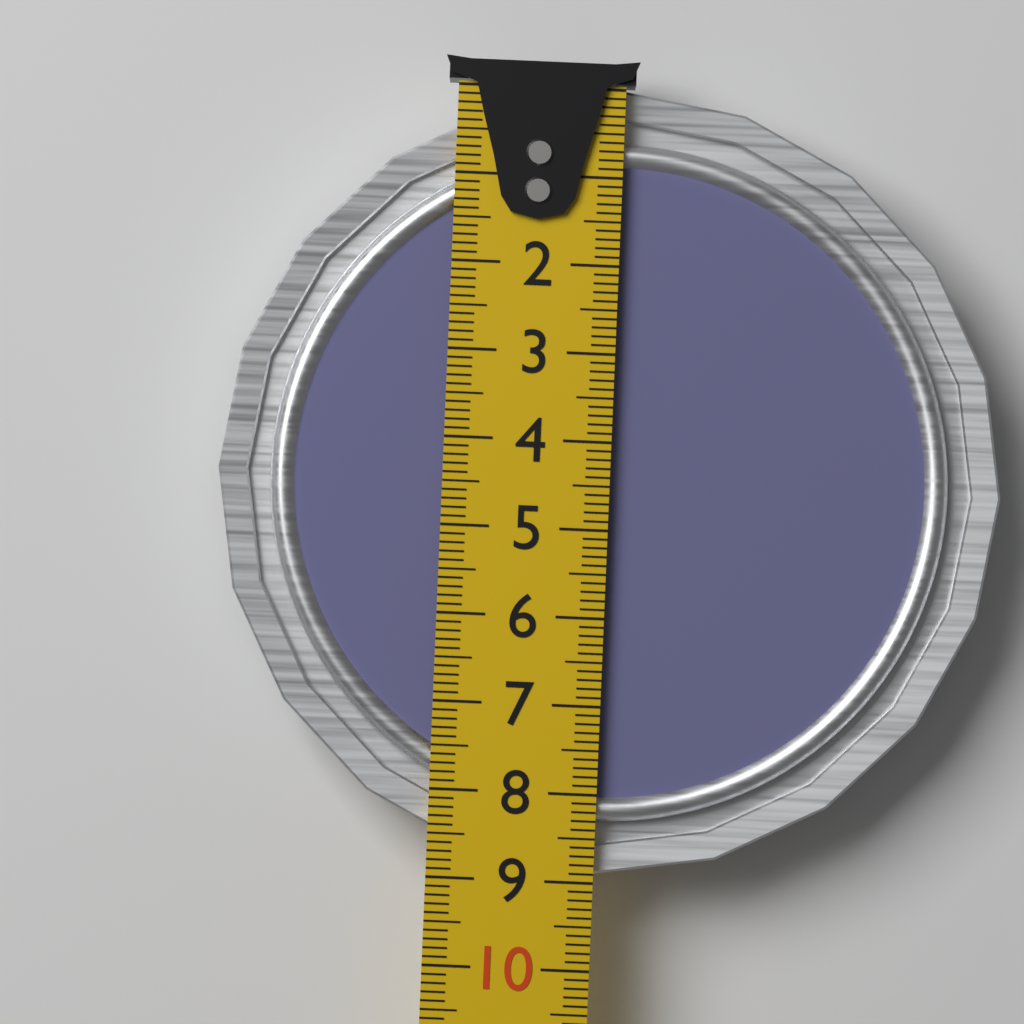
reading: 8.9 cm
